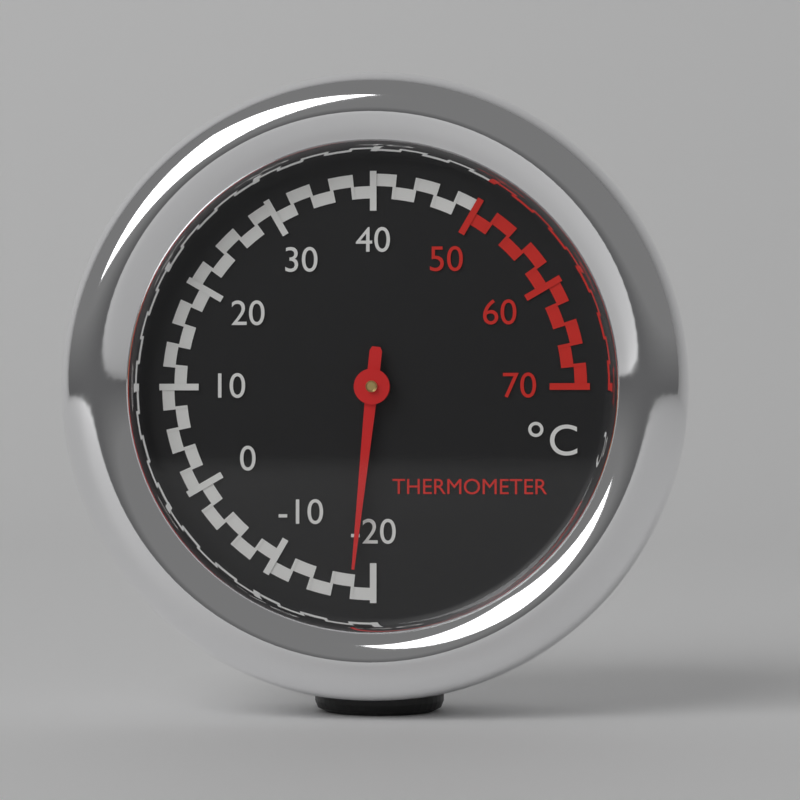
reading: -18 °C
